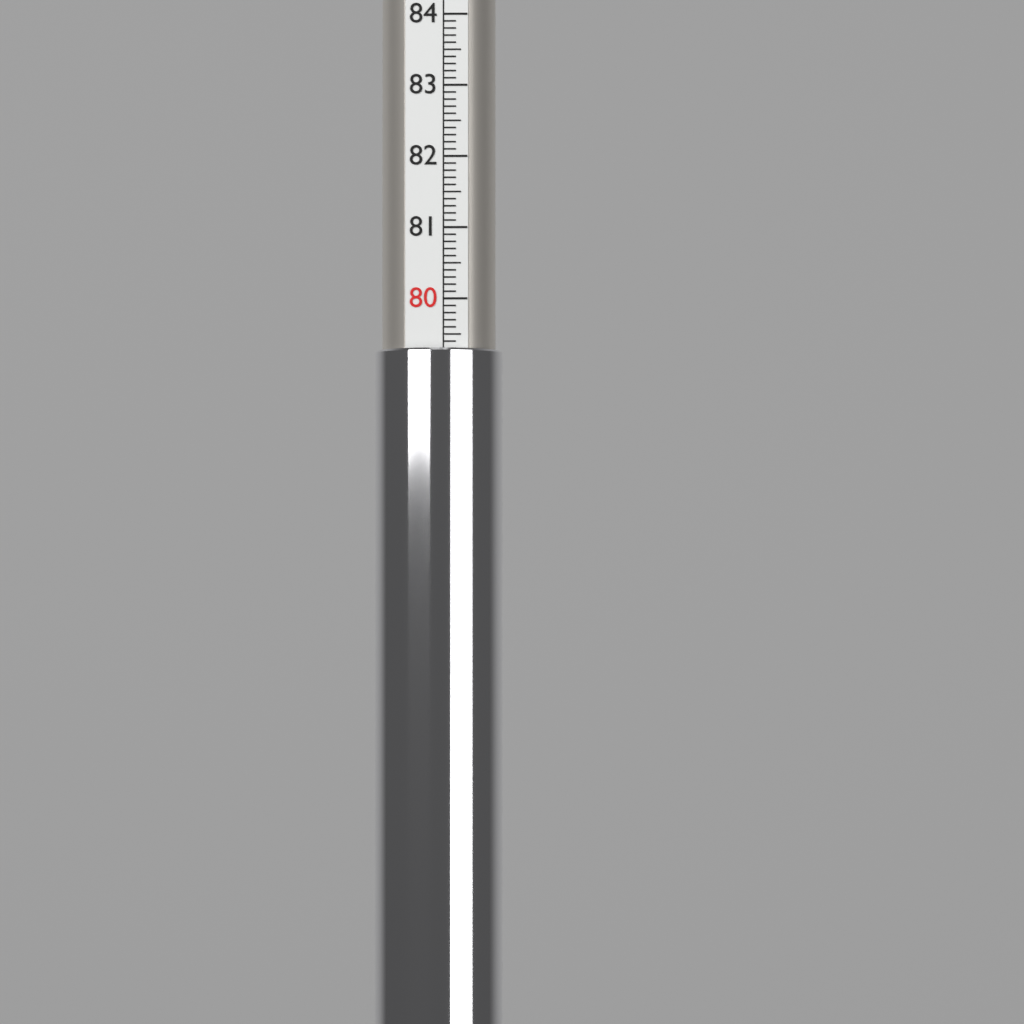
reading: 79.3 (no unit)
